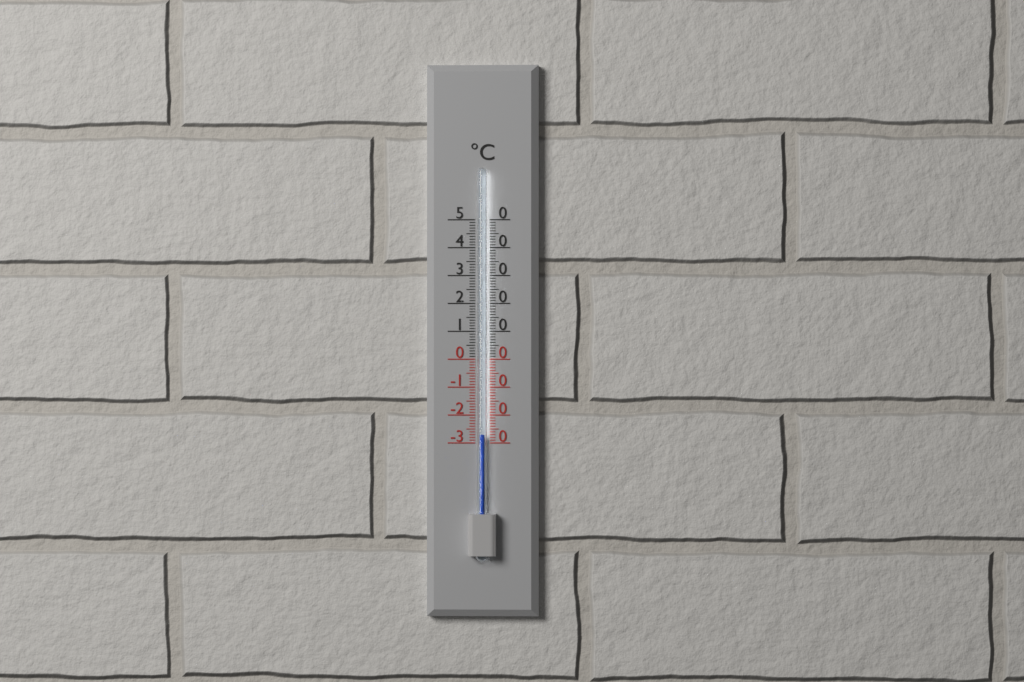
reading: -27 °C
